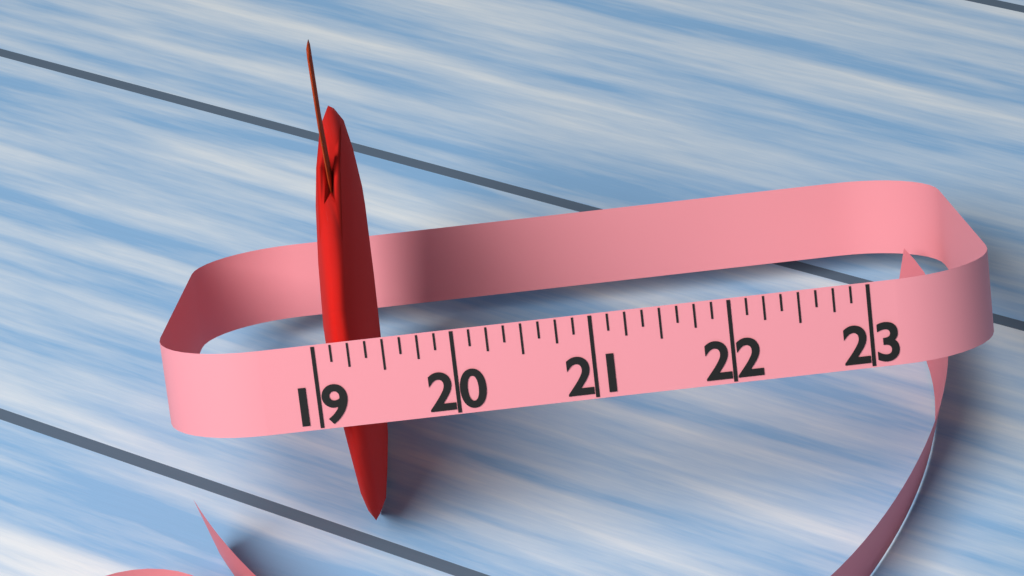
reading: 19.375 (no unit)
